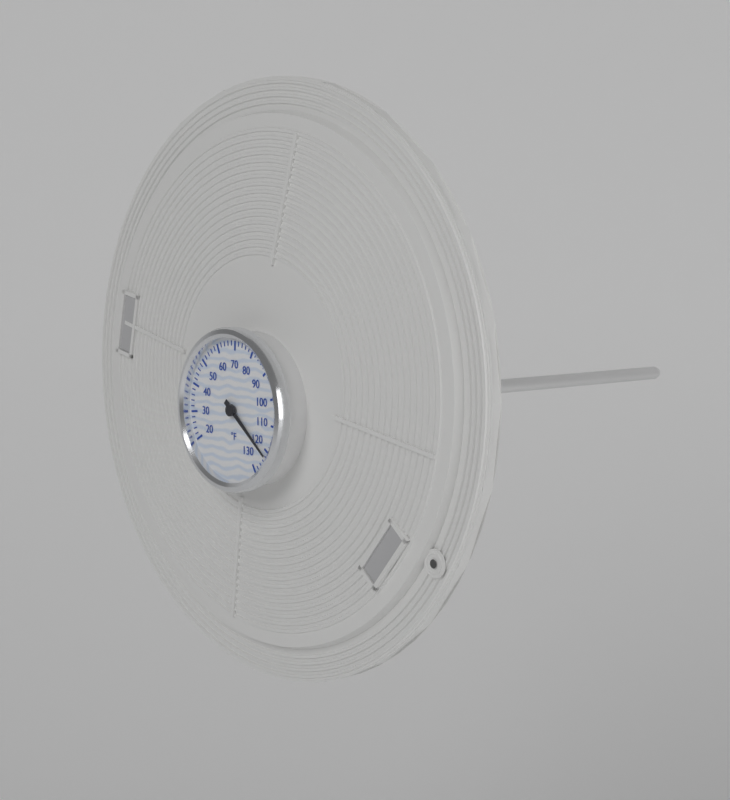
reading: 122 °F
